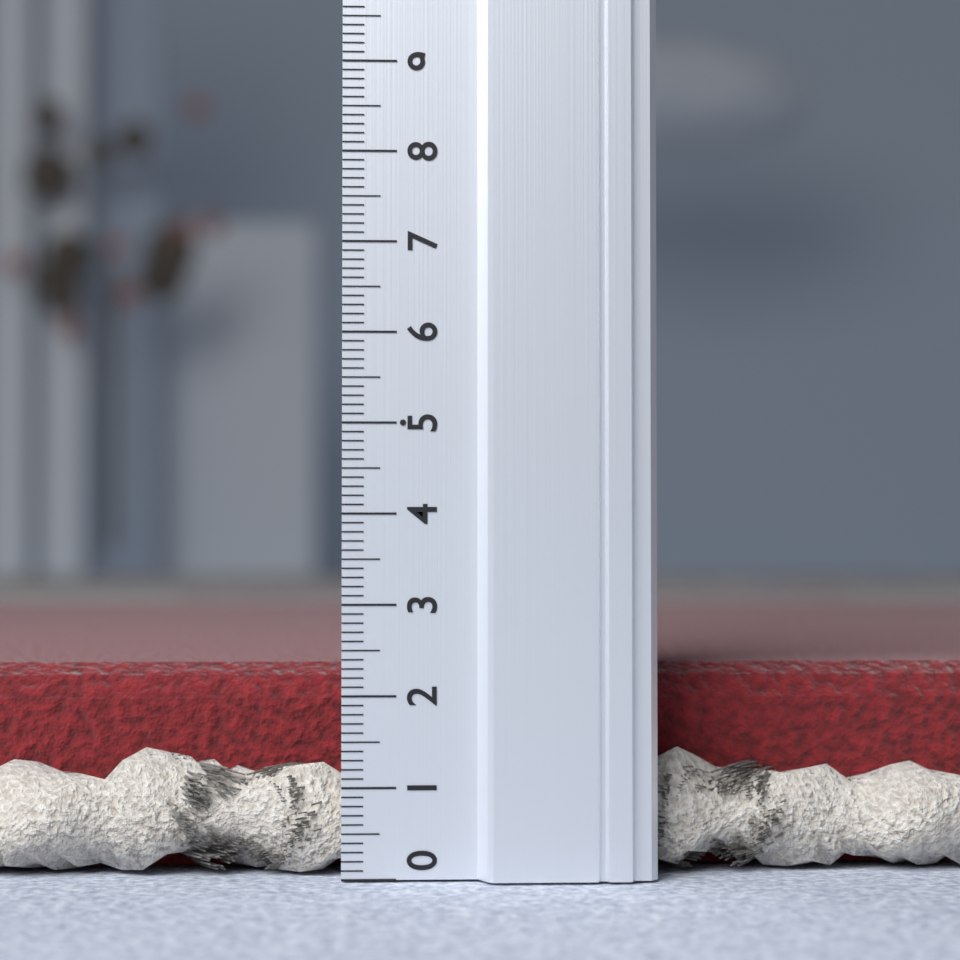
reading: 2.3 (no unit)
